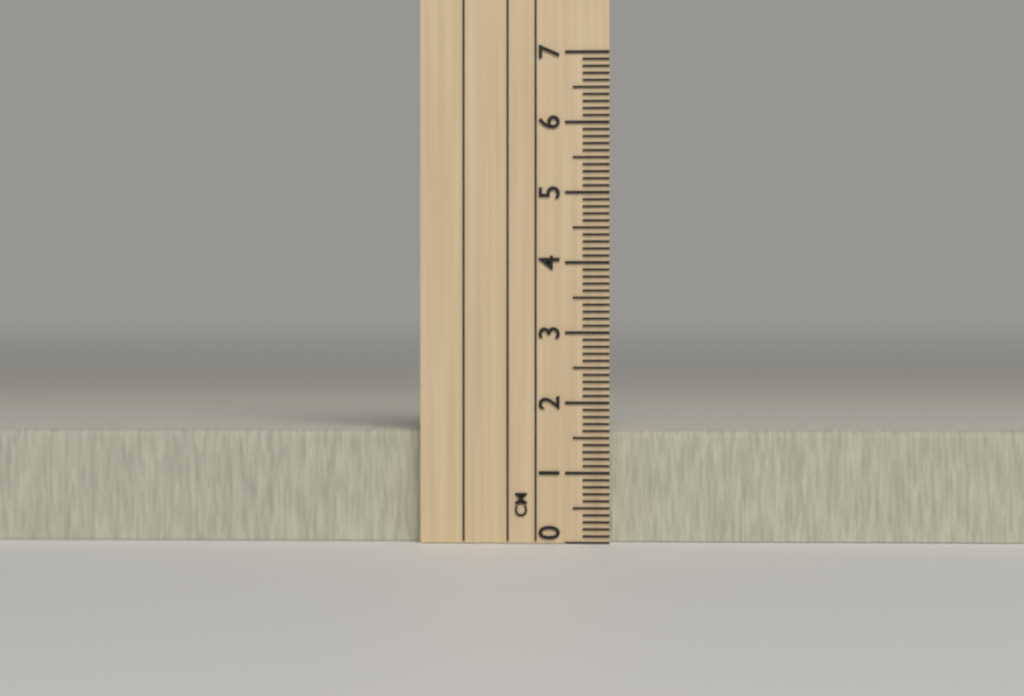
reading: 1.6 cm
